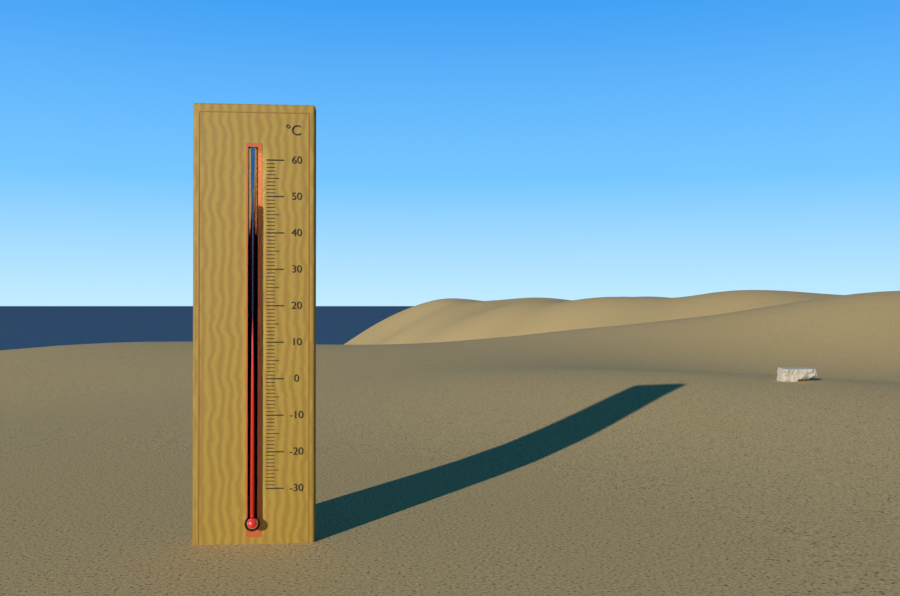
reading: 48 °C
